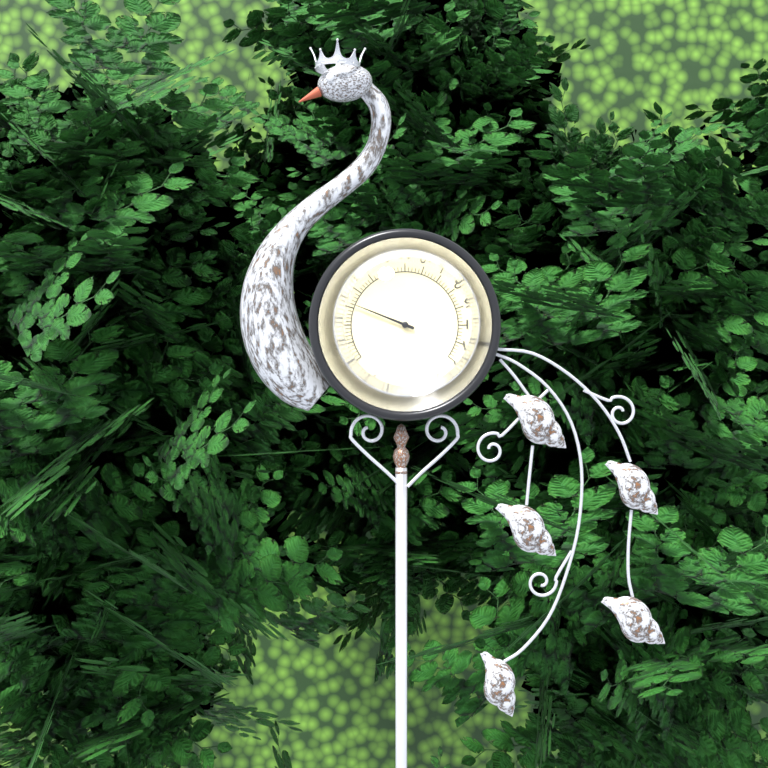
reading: 12 °F
